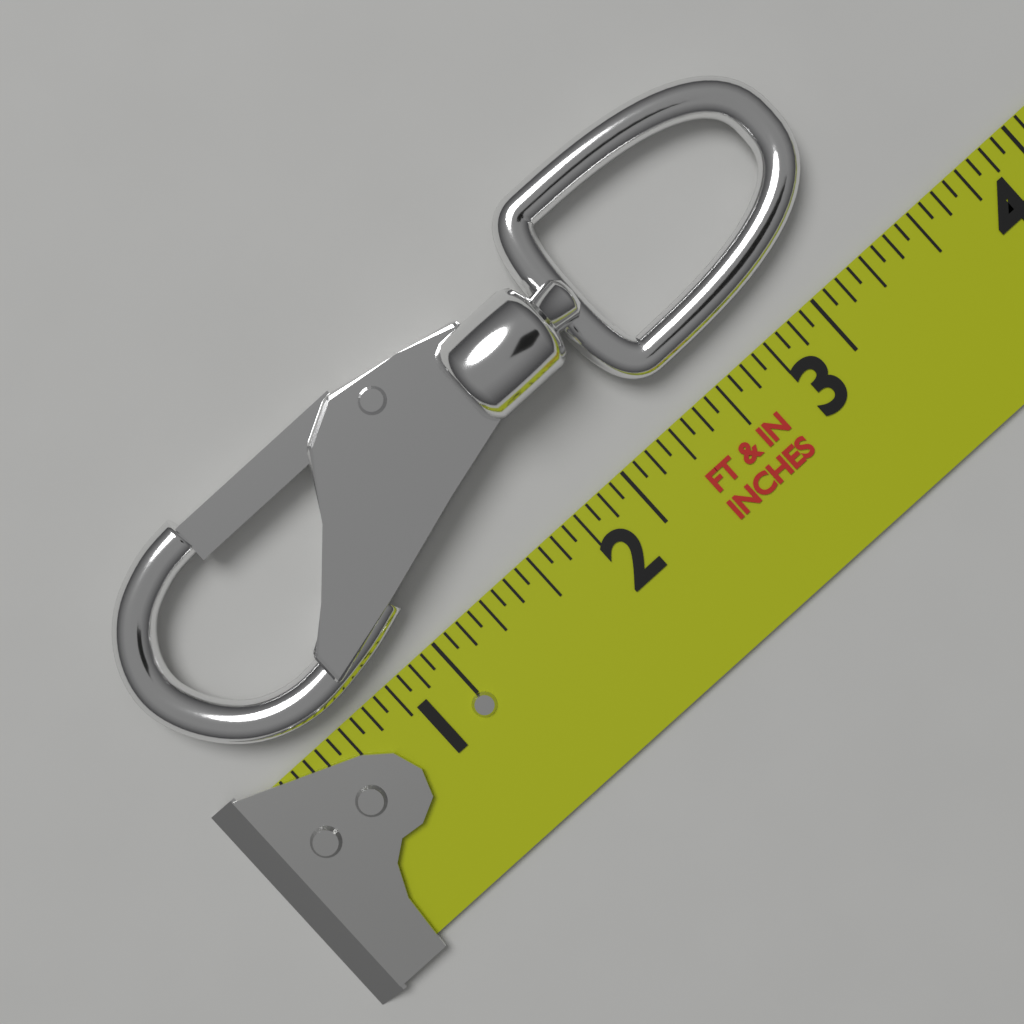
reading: 3.3750 in
